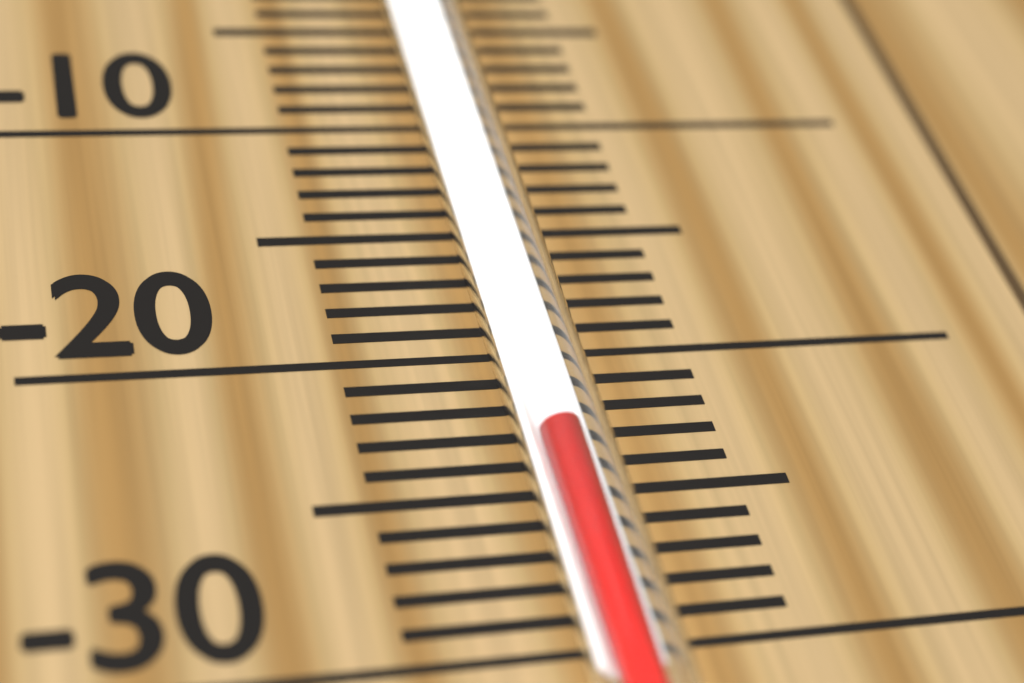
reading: -24 °C
